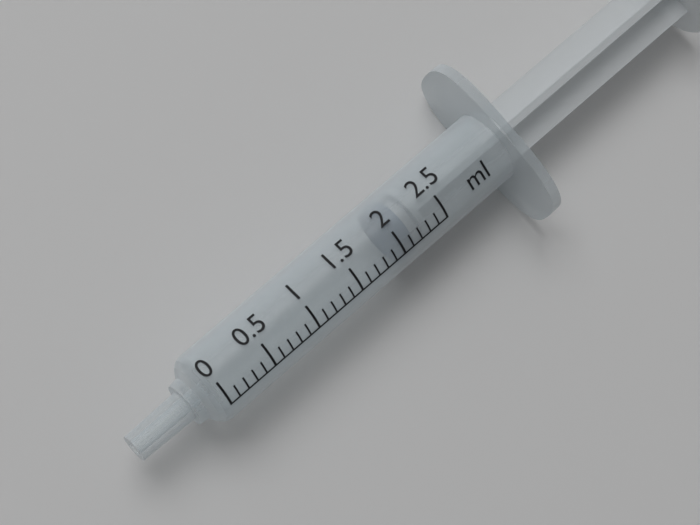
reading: 2.0 ml
